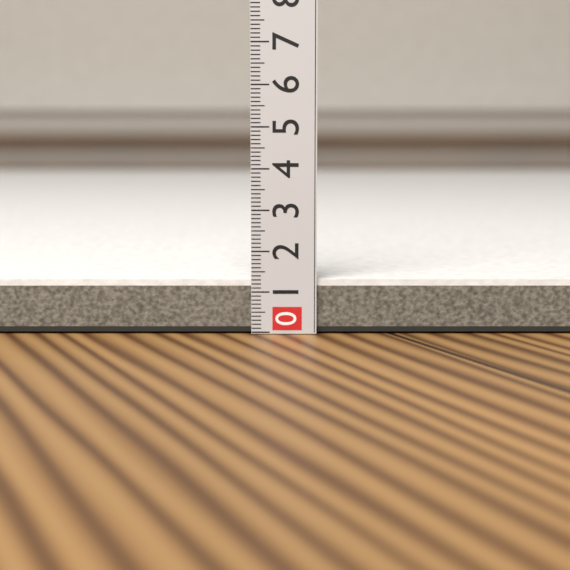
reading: 1.3 (no unit)
